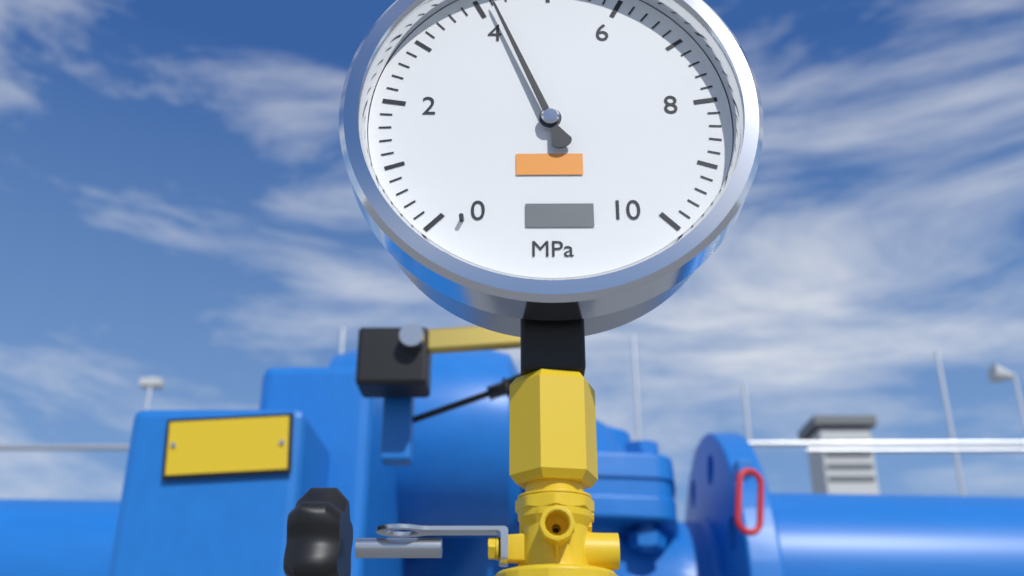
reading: 4.2 MPa
